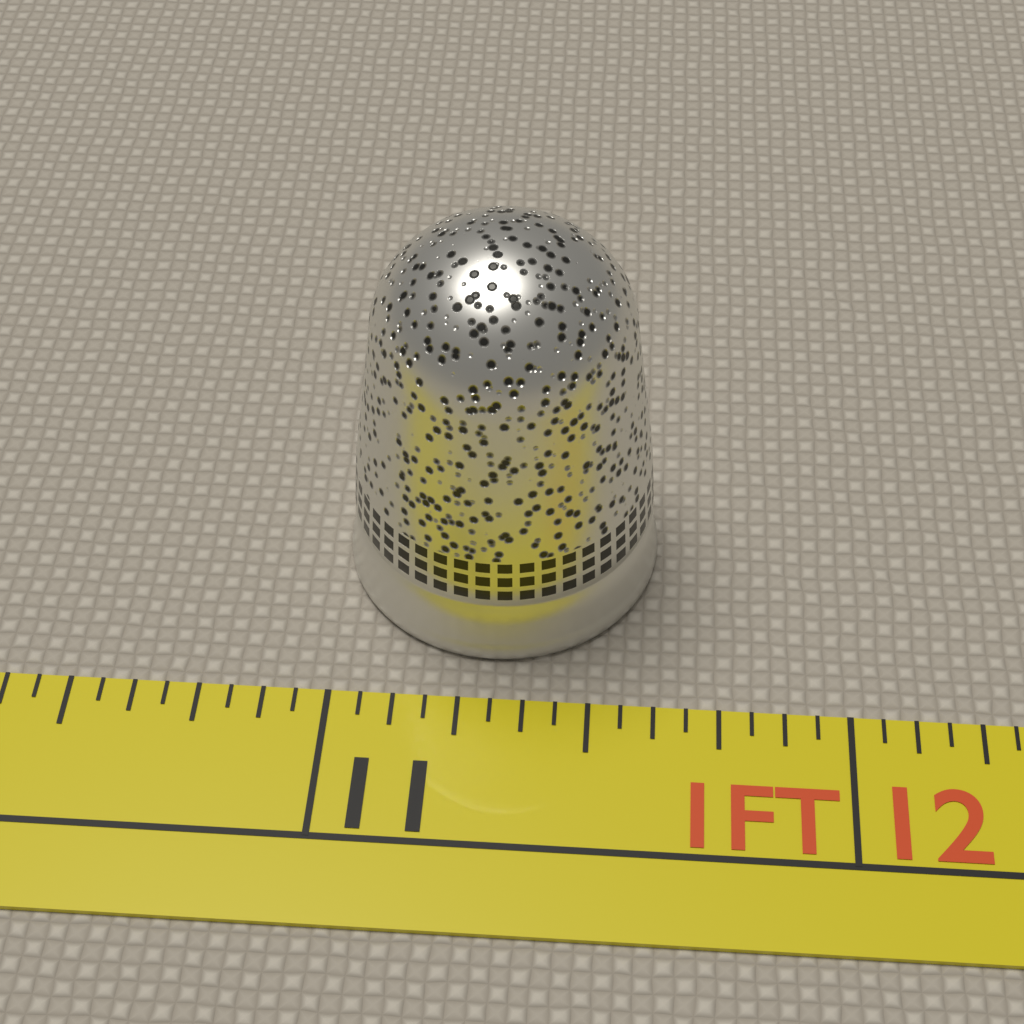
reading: 11.6250 in
